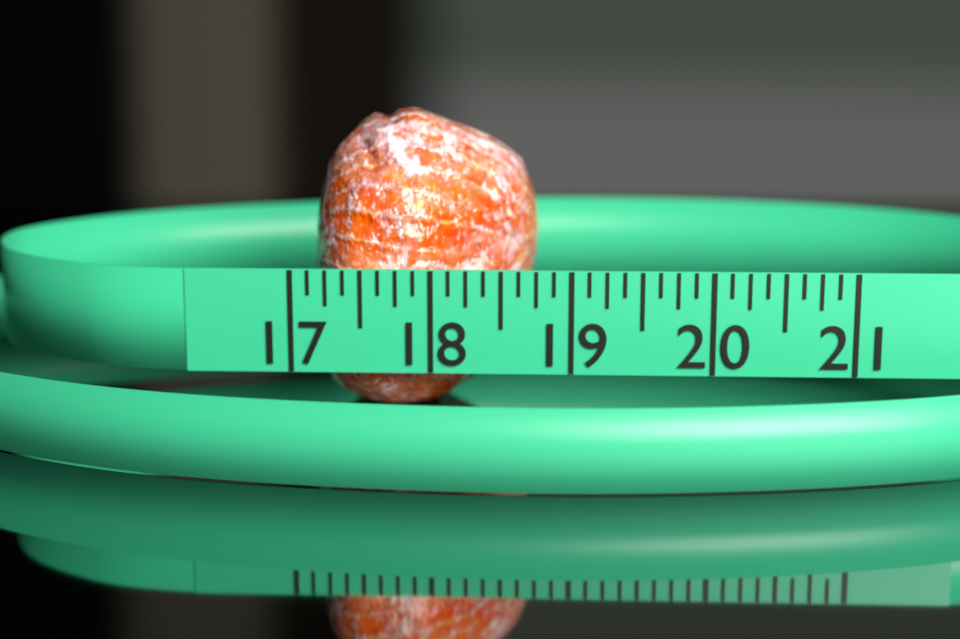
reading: 18.750 (no unit)
